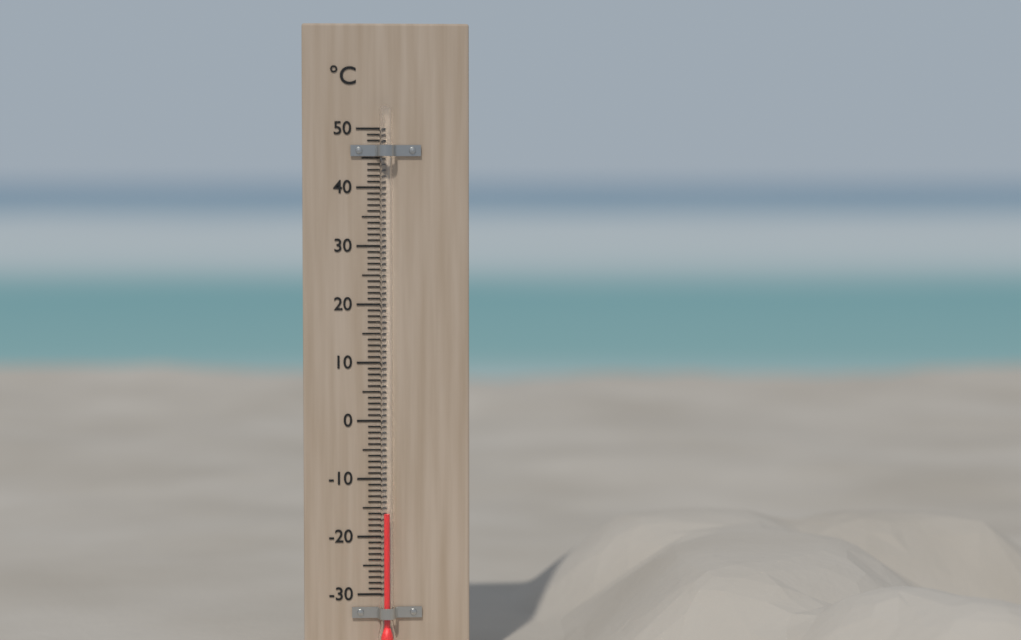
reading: -16 °C
